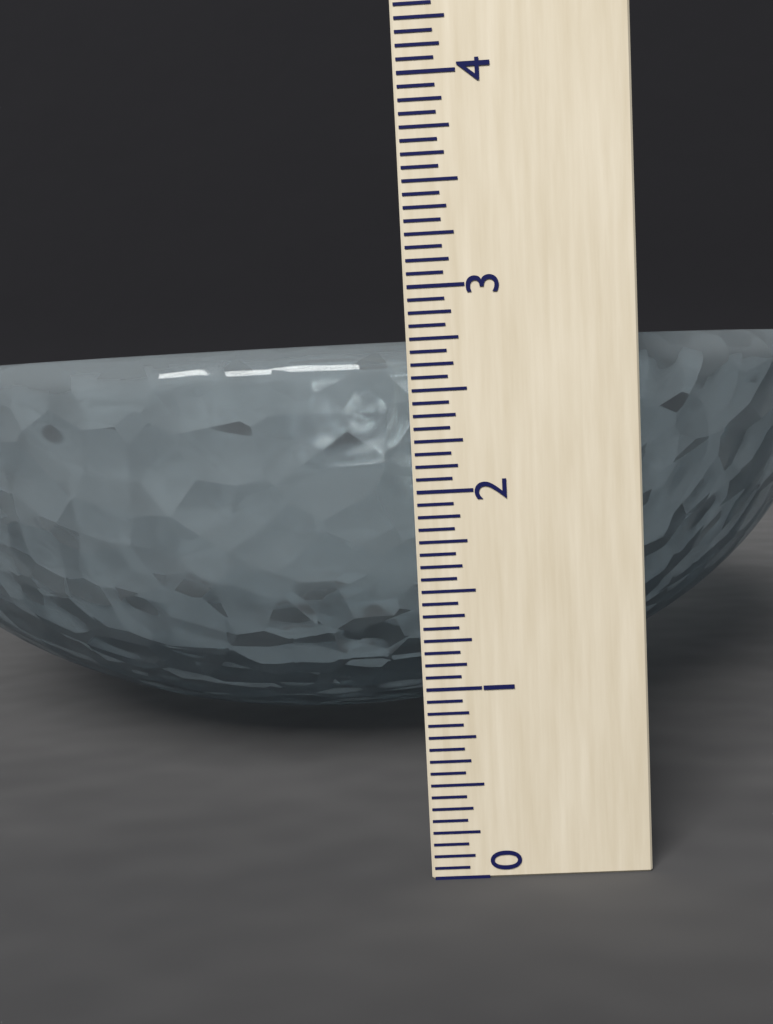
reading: 2.7500 (no unit)
